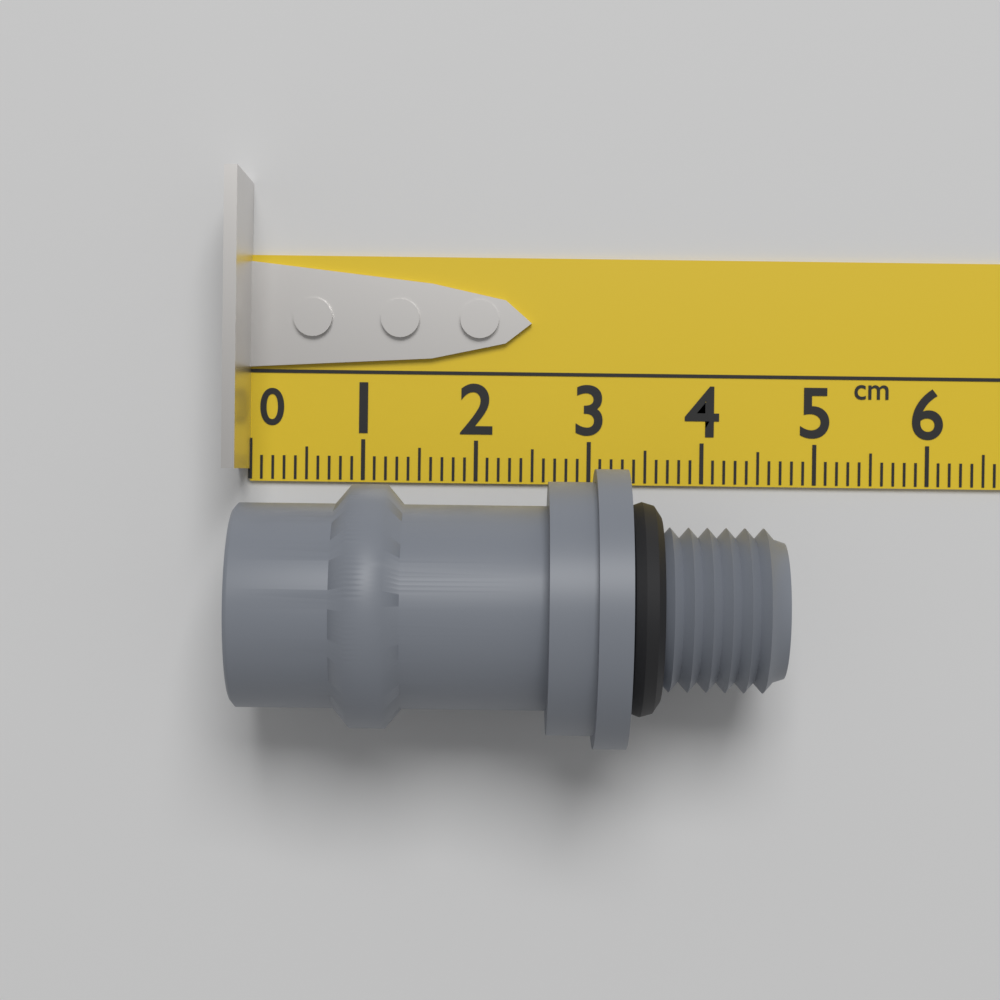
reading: 4.6 cm
